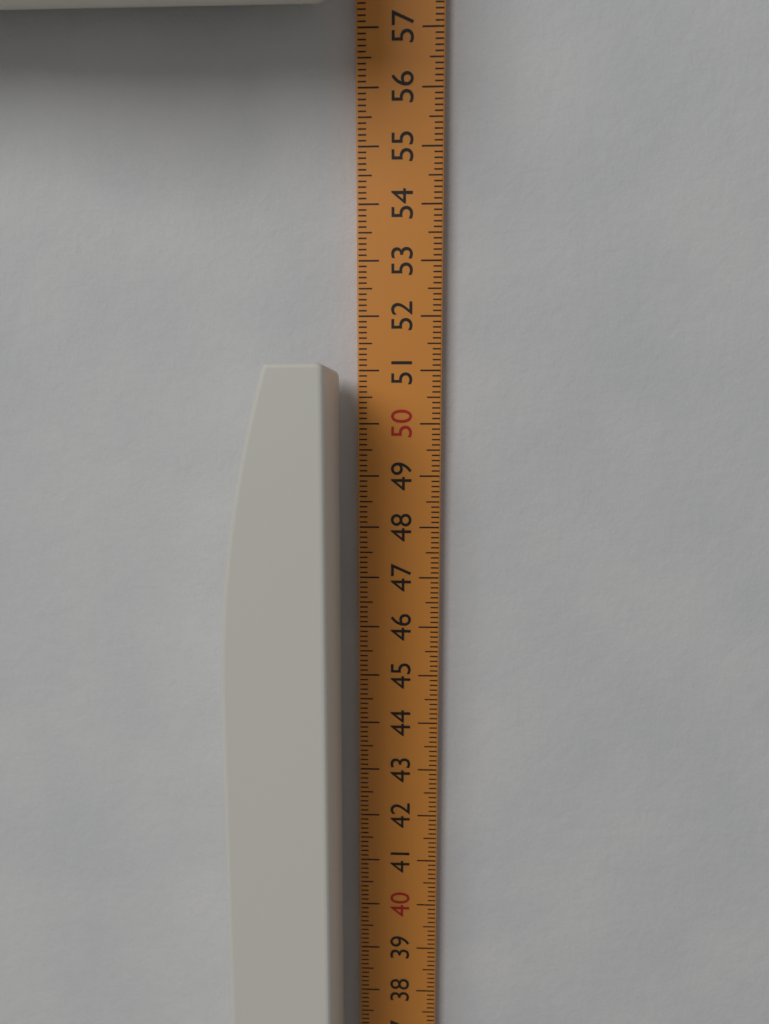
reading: 51.0 cm
